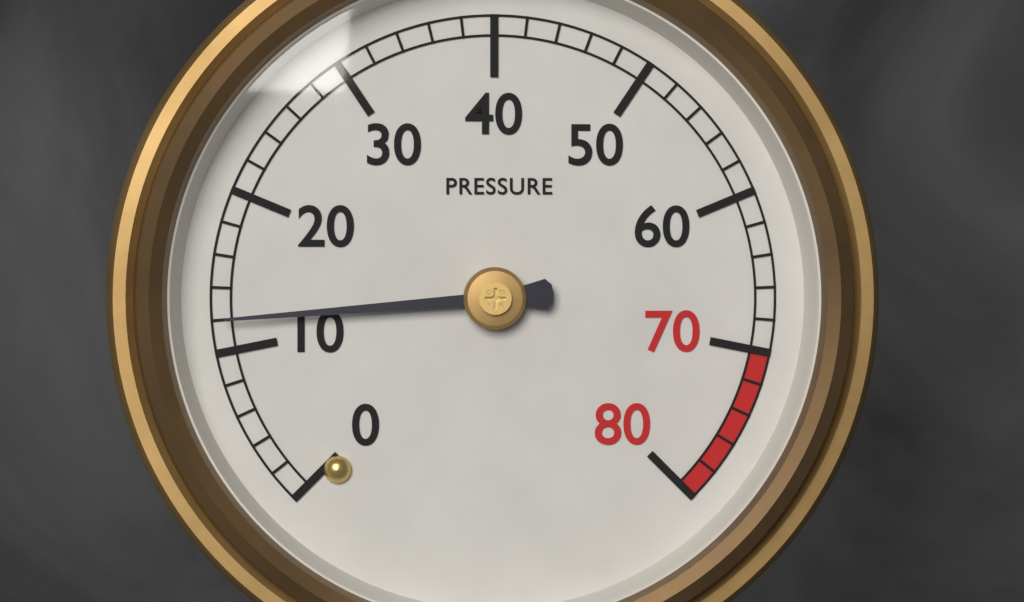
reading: 12 (no unit)
